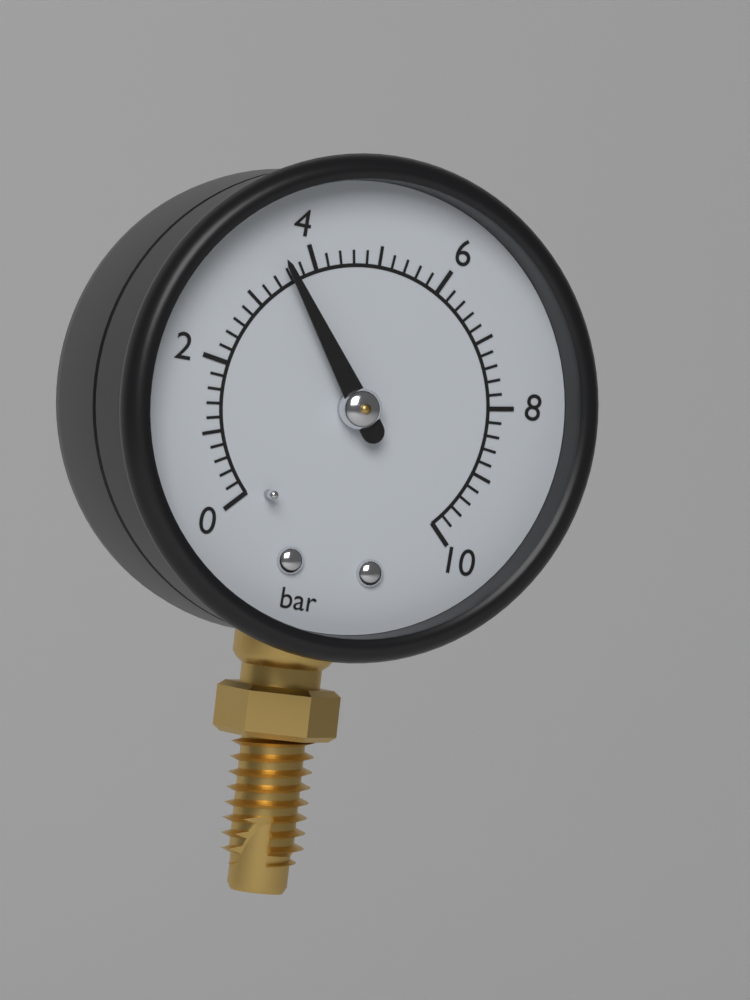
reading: 3.6 bar
